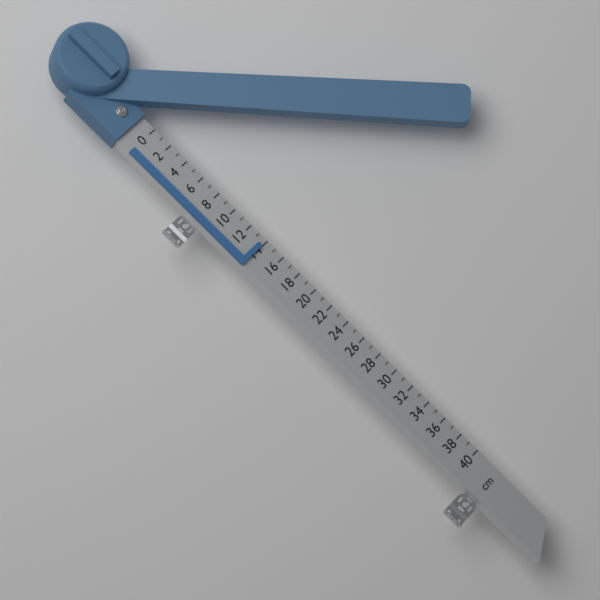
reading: 14 cm
